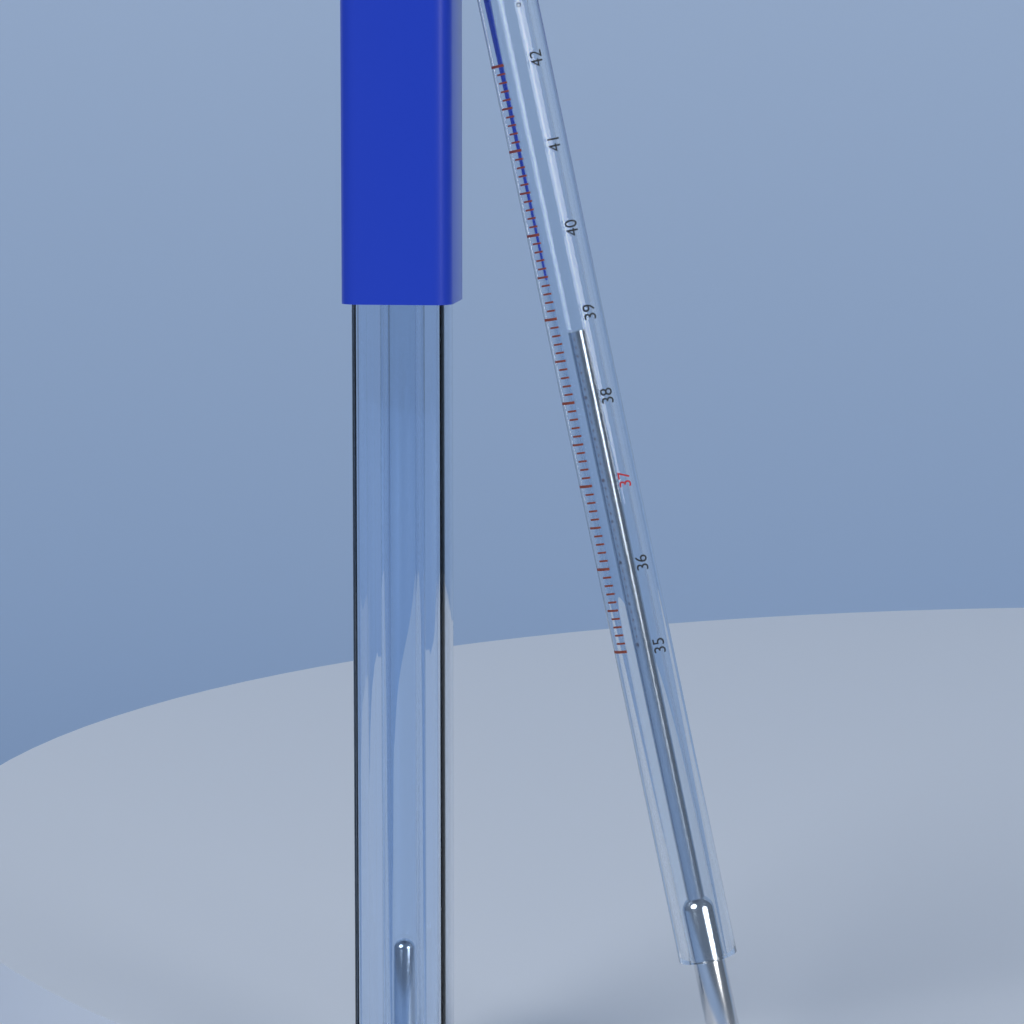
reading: 38.8 °C
